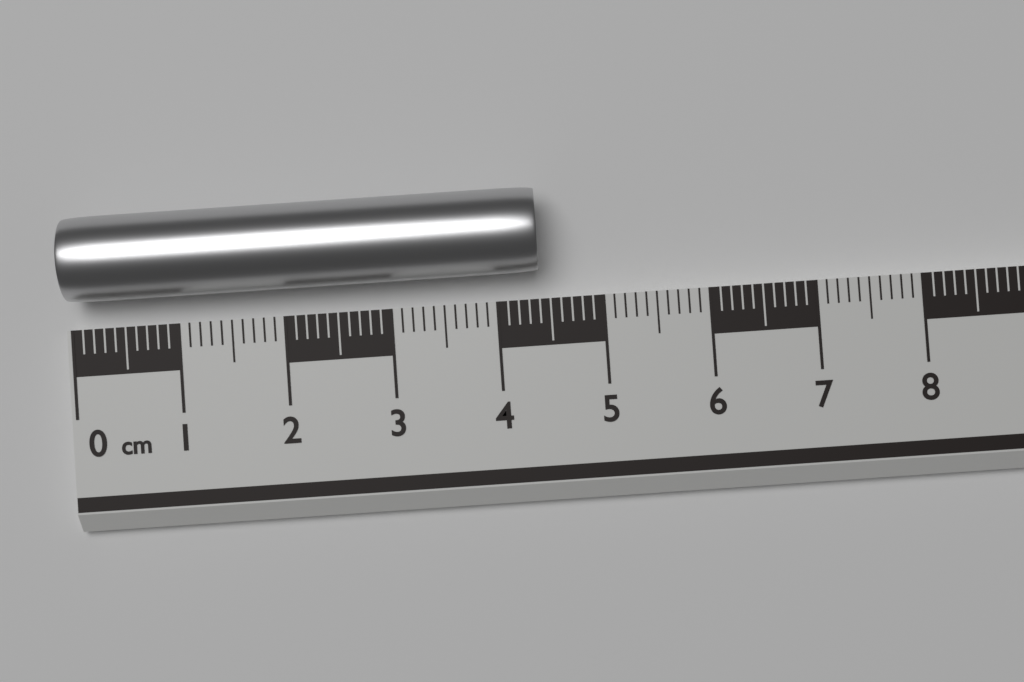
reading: 4.4 cm
